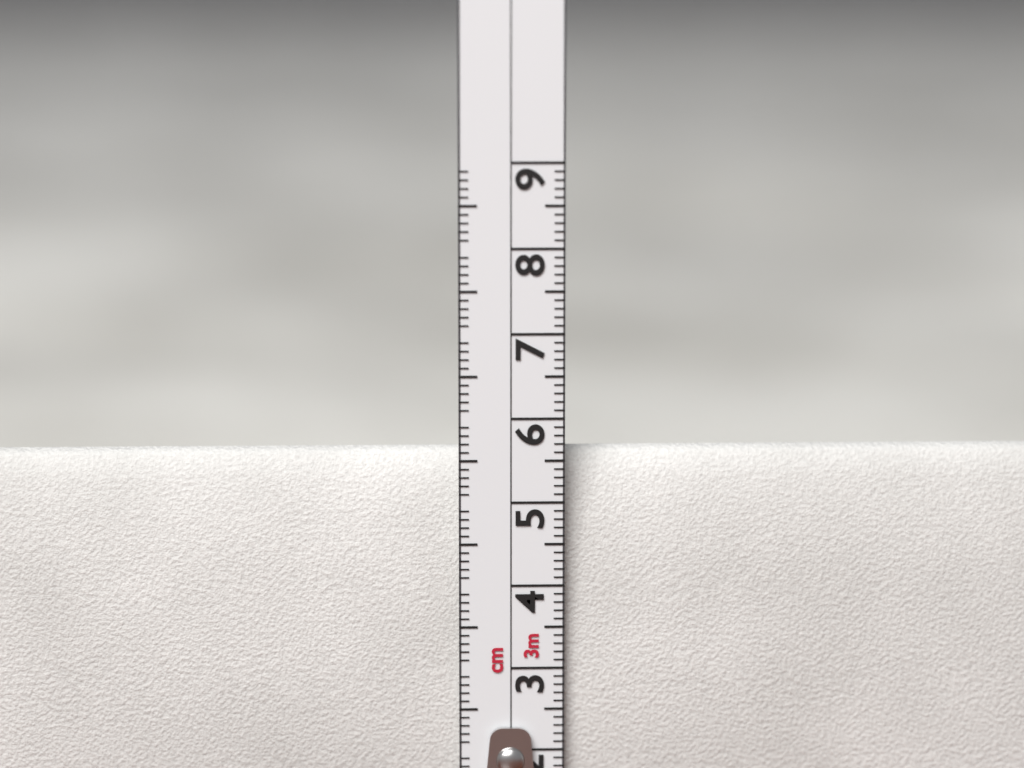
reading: 5.6 cm
